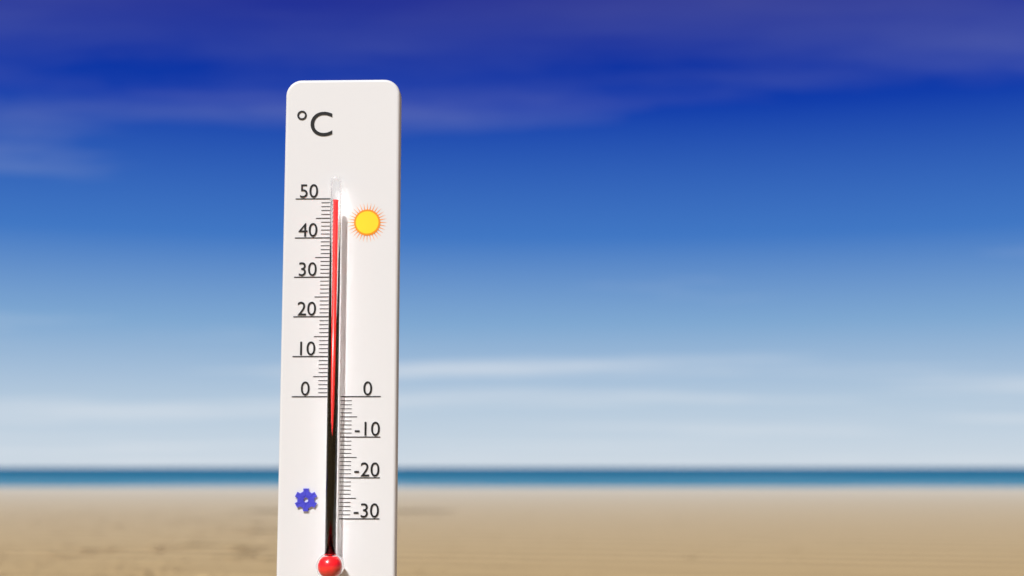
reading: 49 °C
